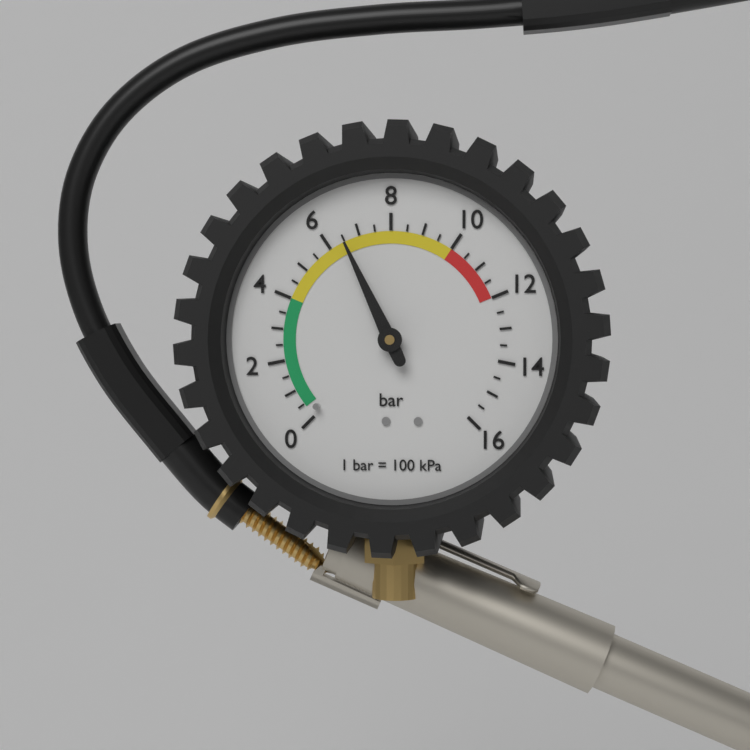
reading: 6.5 bar
